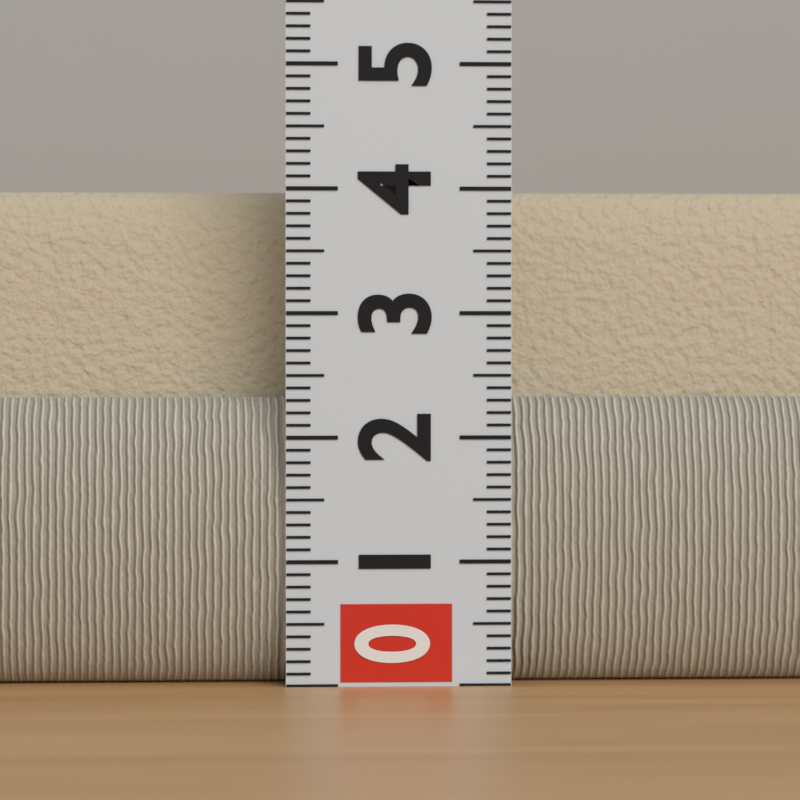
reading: 4.0 (no unit)
